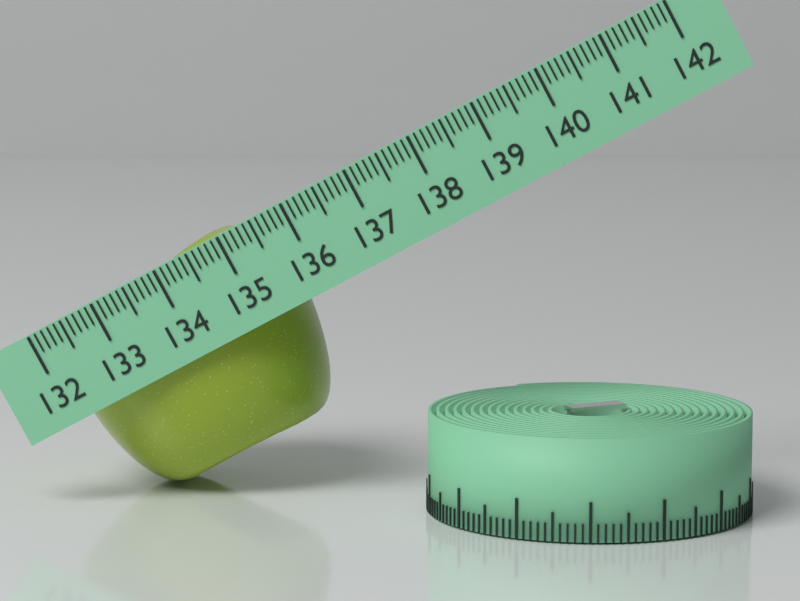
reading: 135.6 (no unit)
